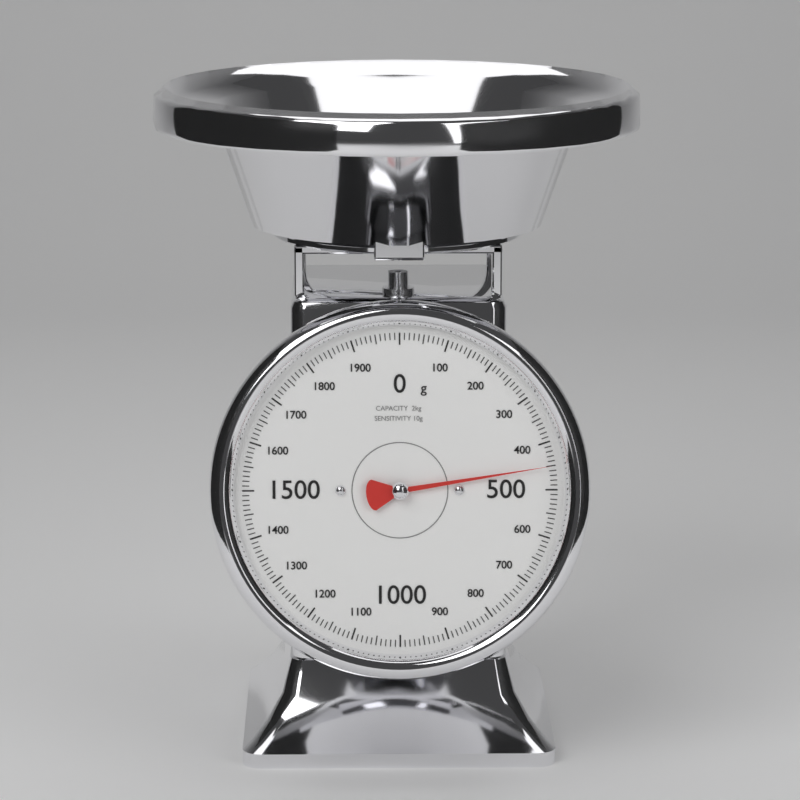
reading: 450 g
